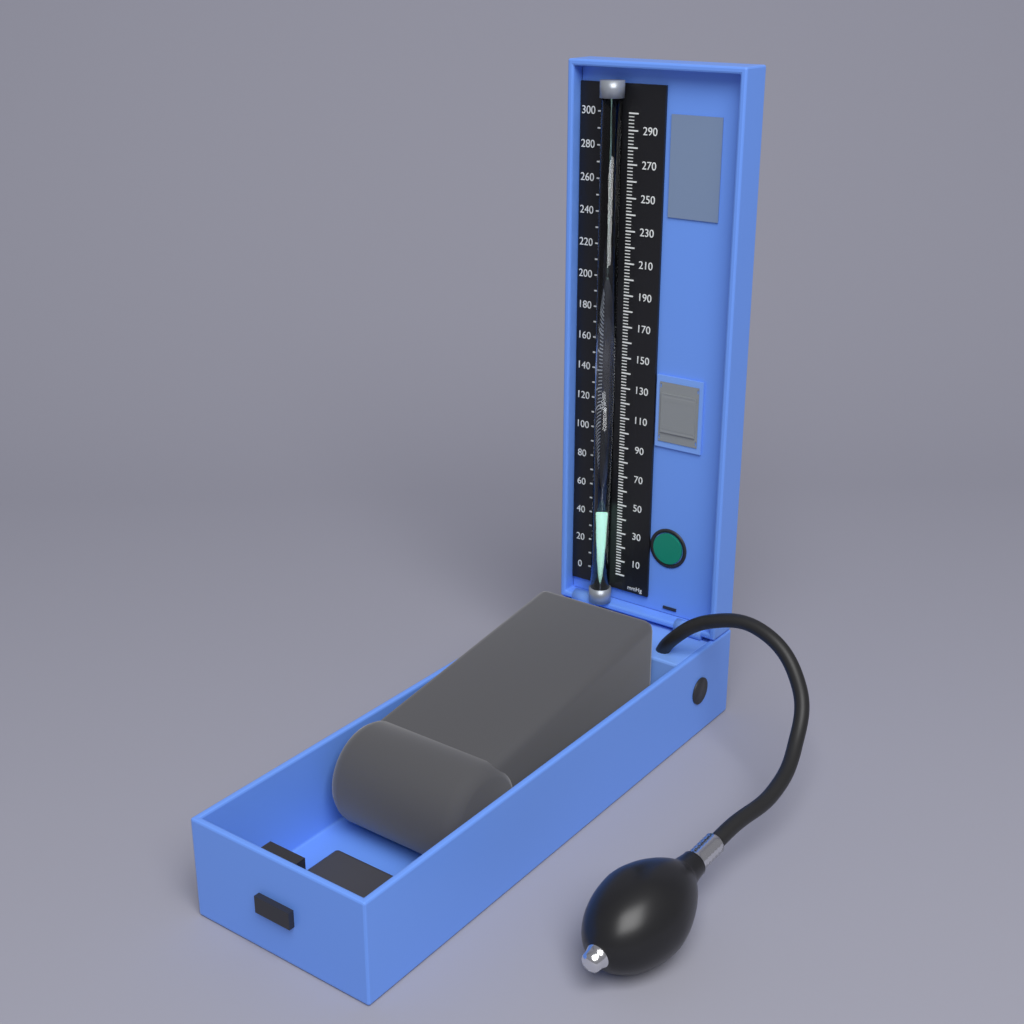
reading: 48 mmHg
